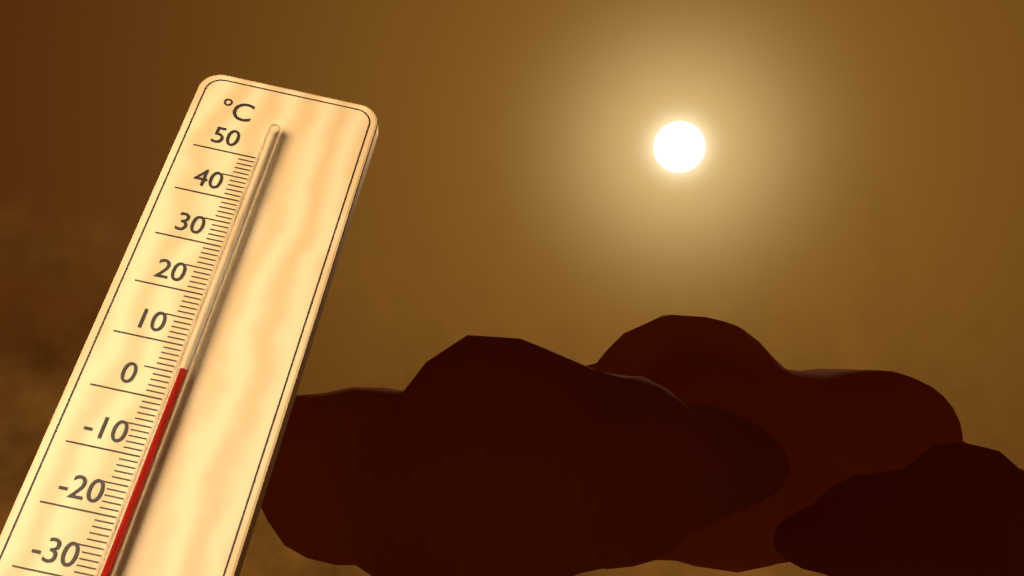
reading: 5 °C
